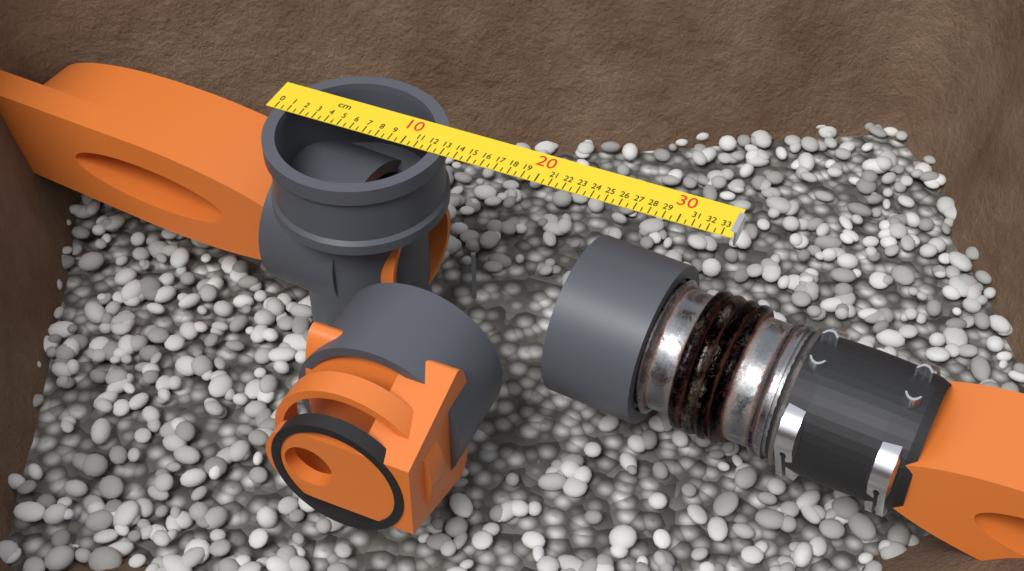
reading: 13.0 cm
